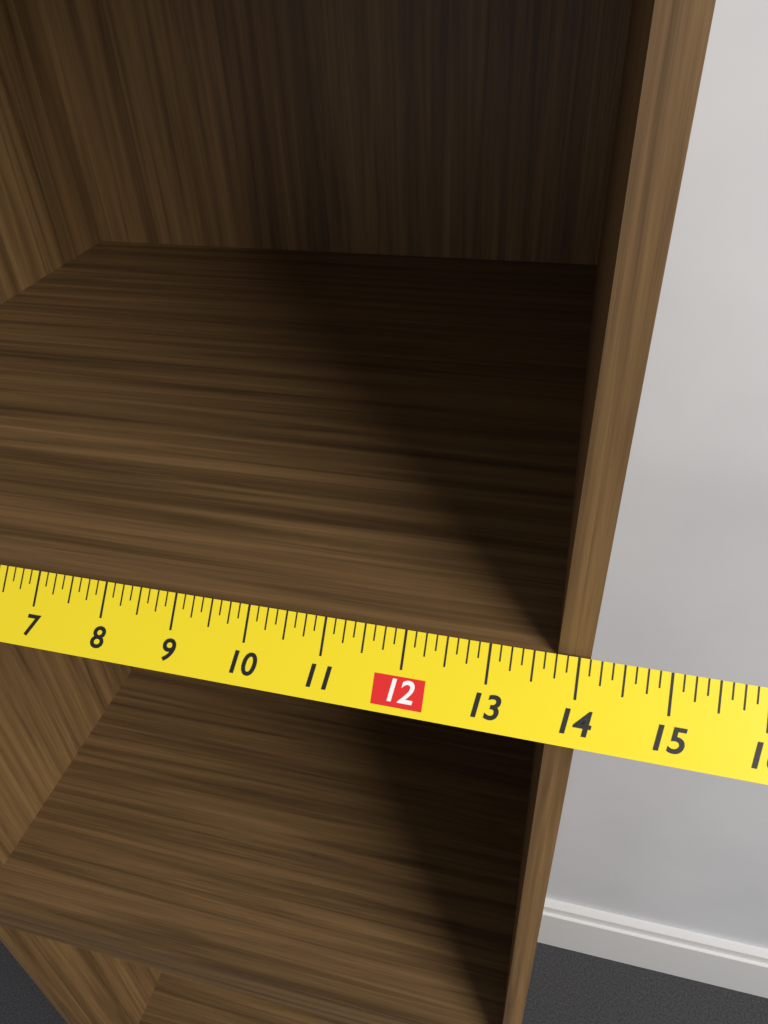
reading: 14.125 in
